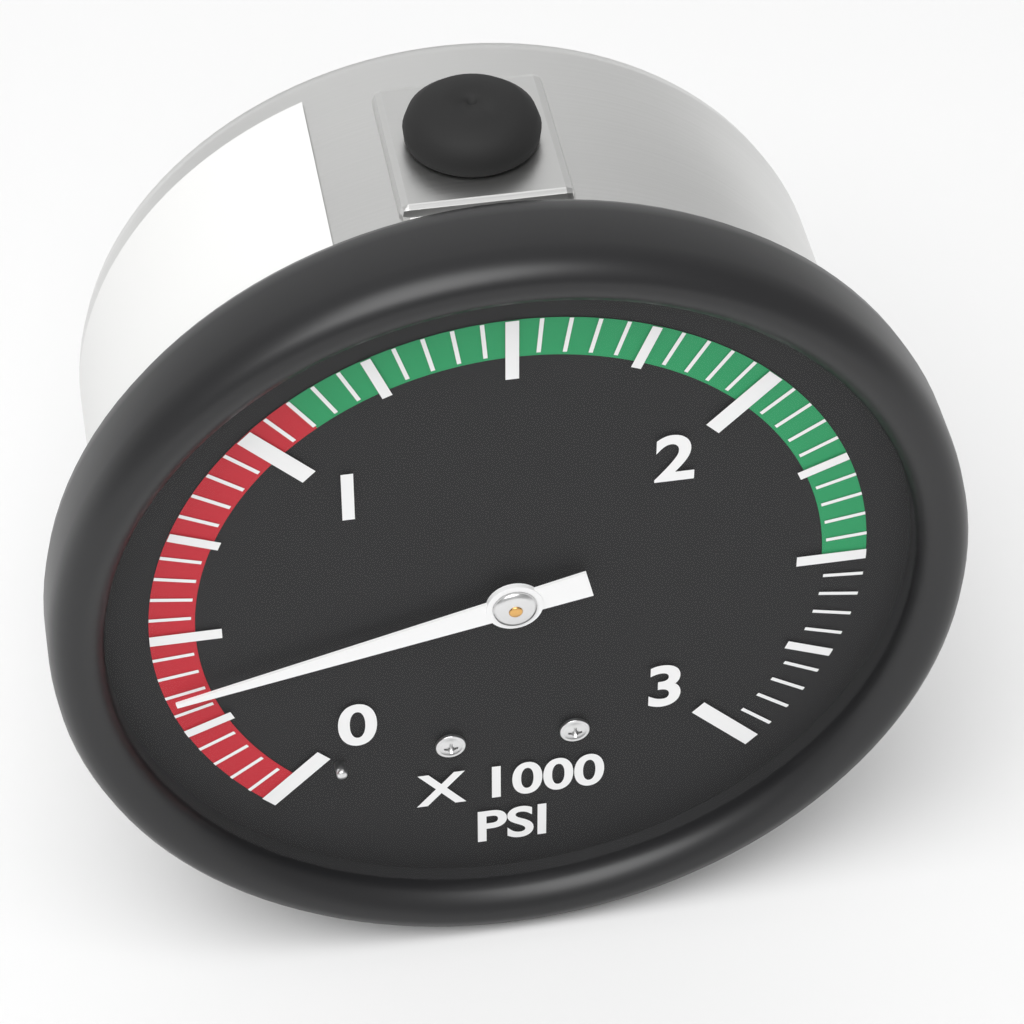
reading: 350 psi
